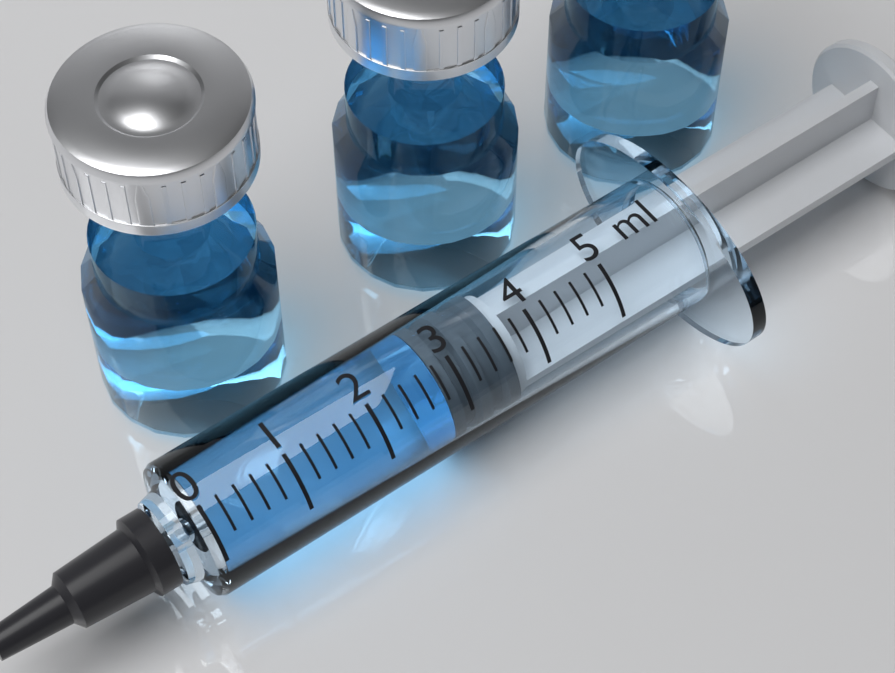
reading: 2.8 ml
